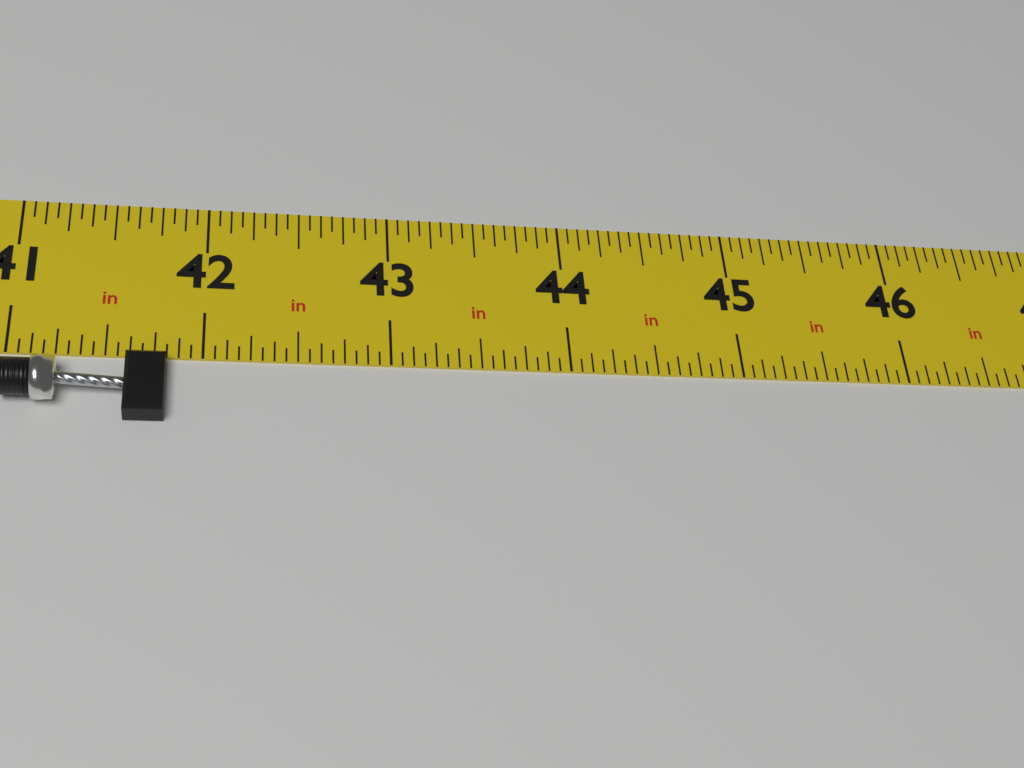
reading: 41.8125 in
